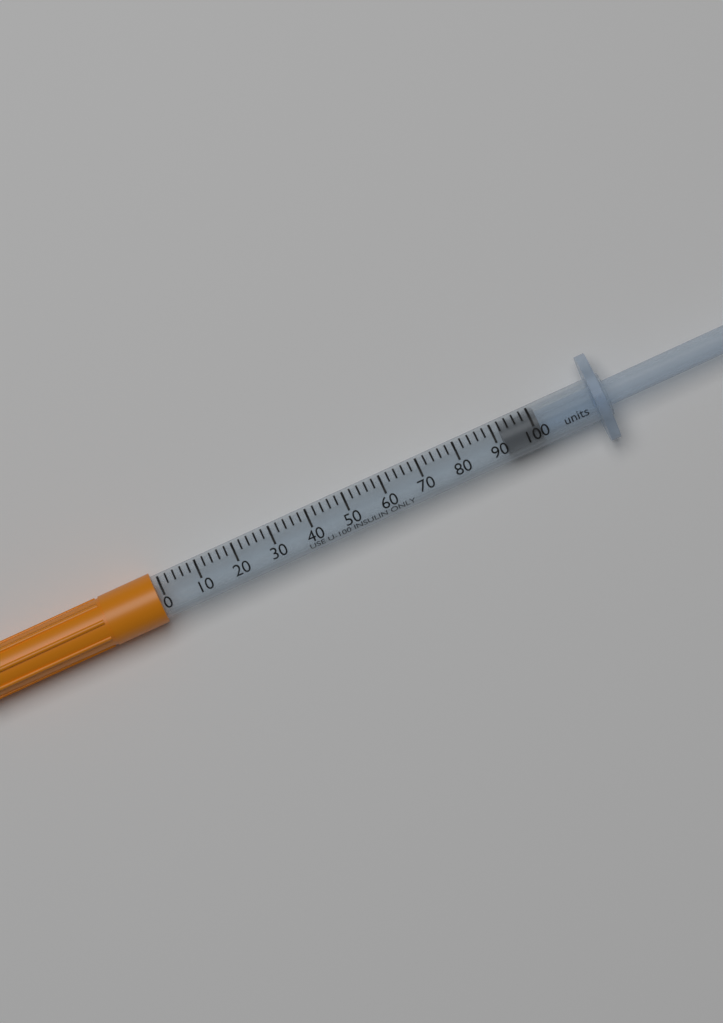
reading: 92 units
